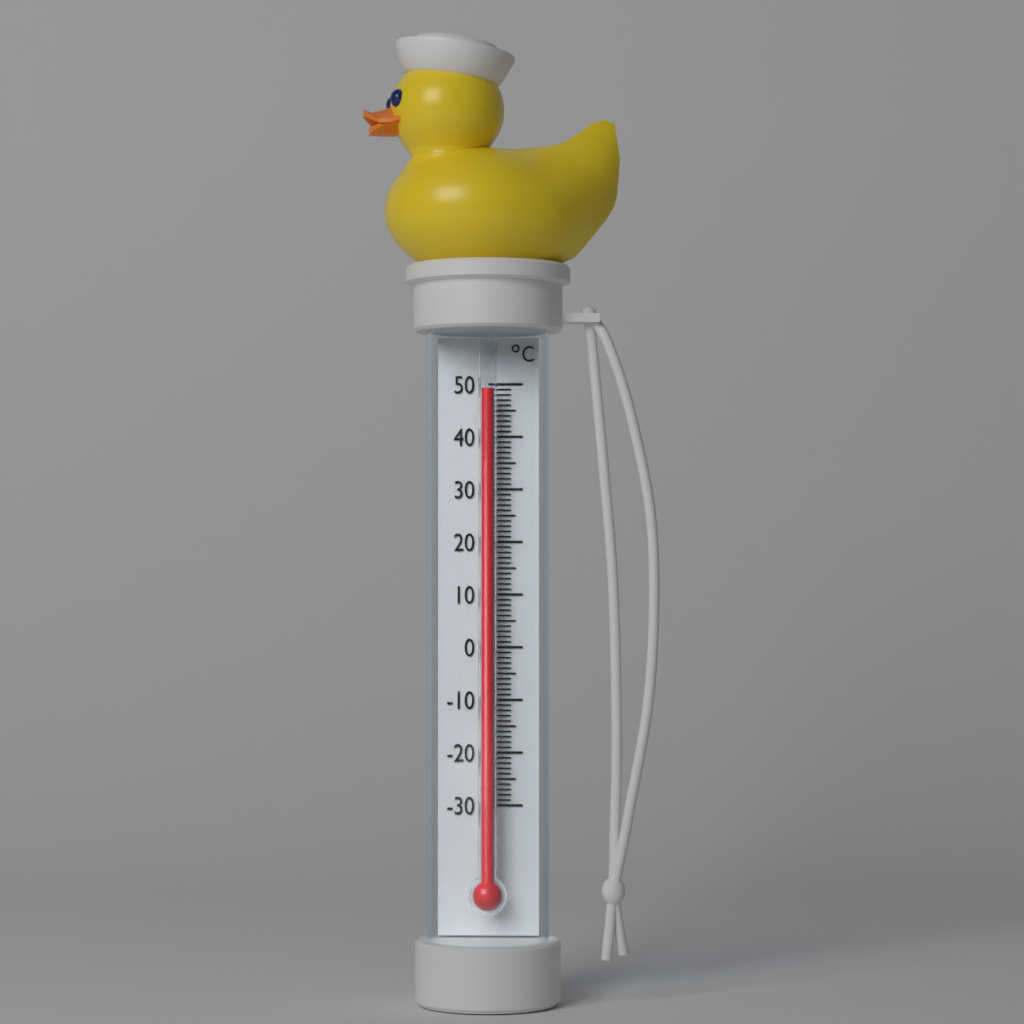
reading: 49 °C
